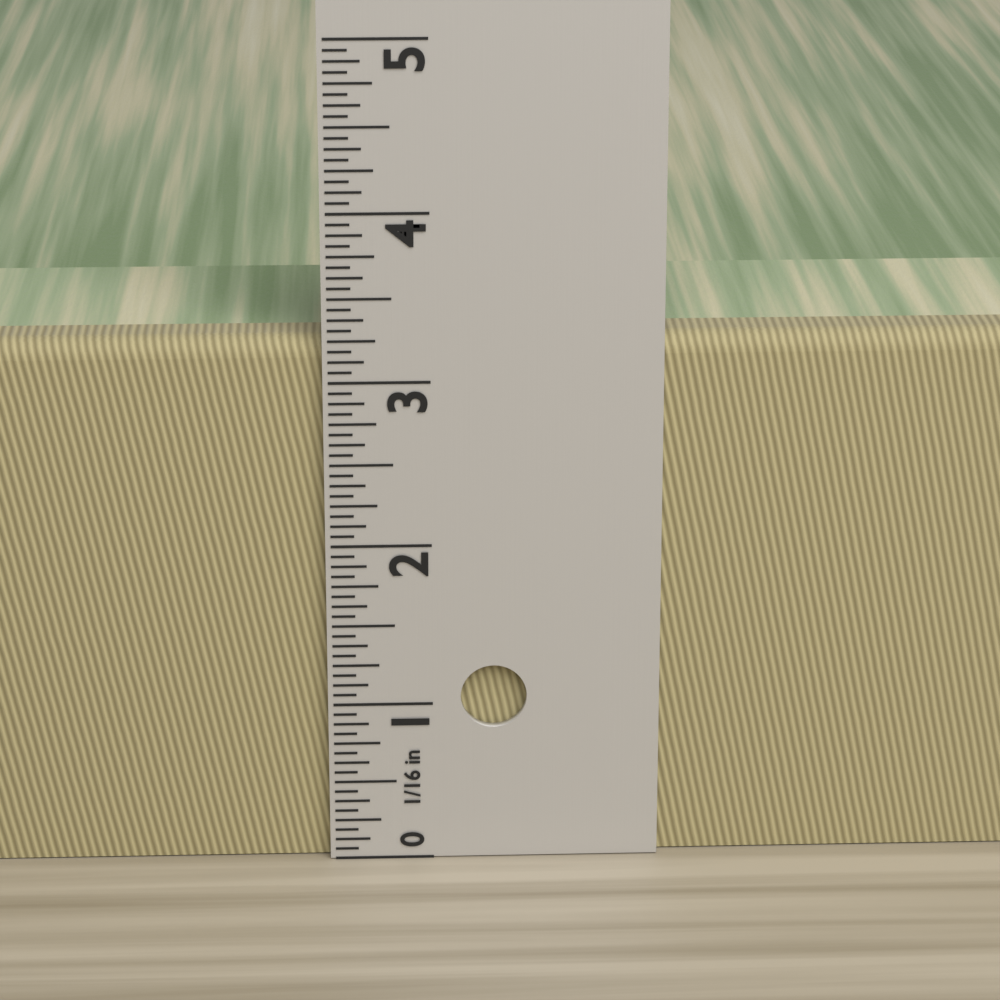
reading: 3.2500 in
